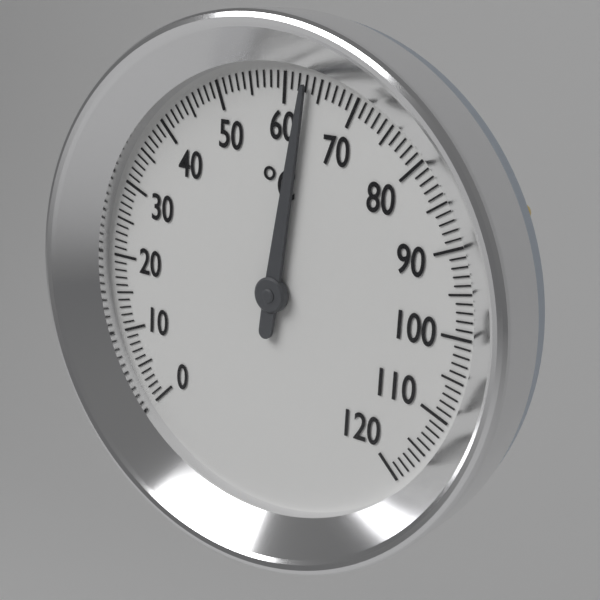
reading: 63 °C
